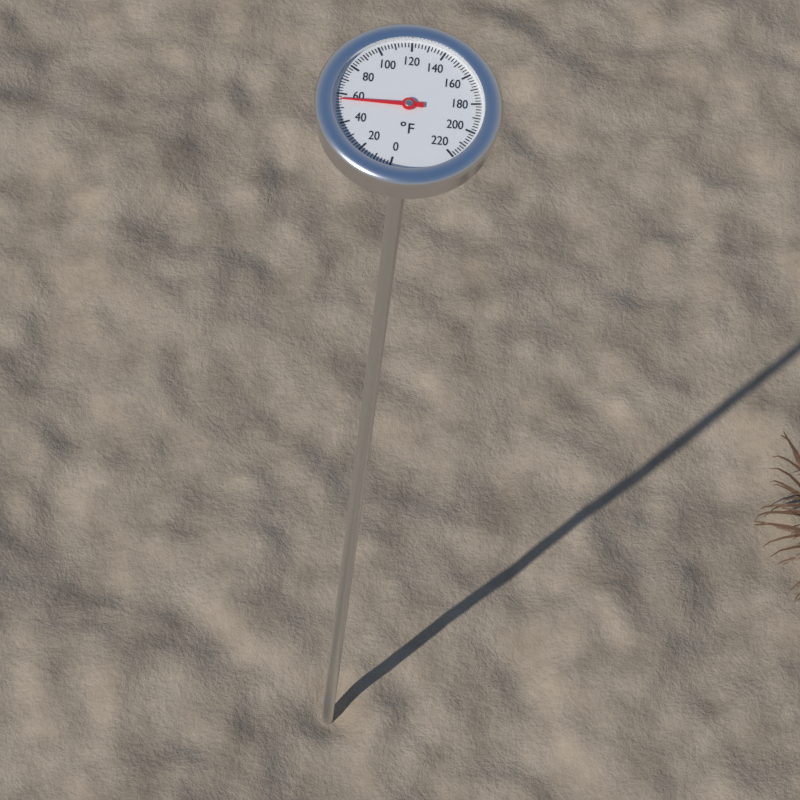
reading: 56 °F
